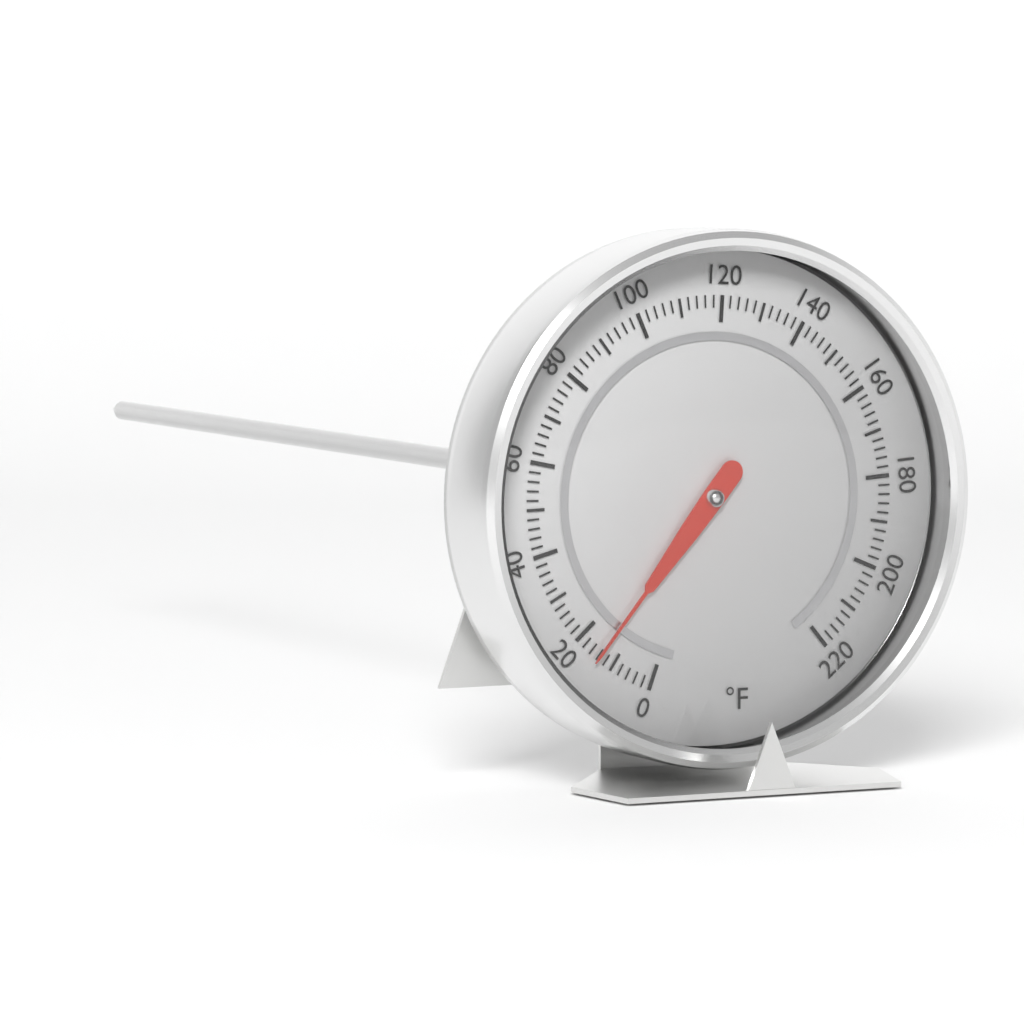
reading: 14 °F
